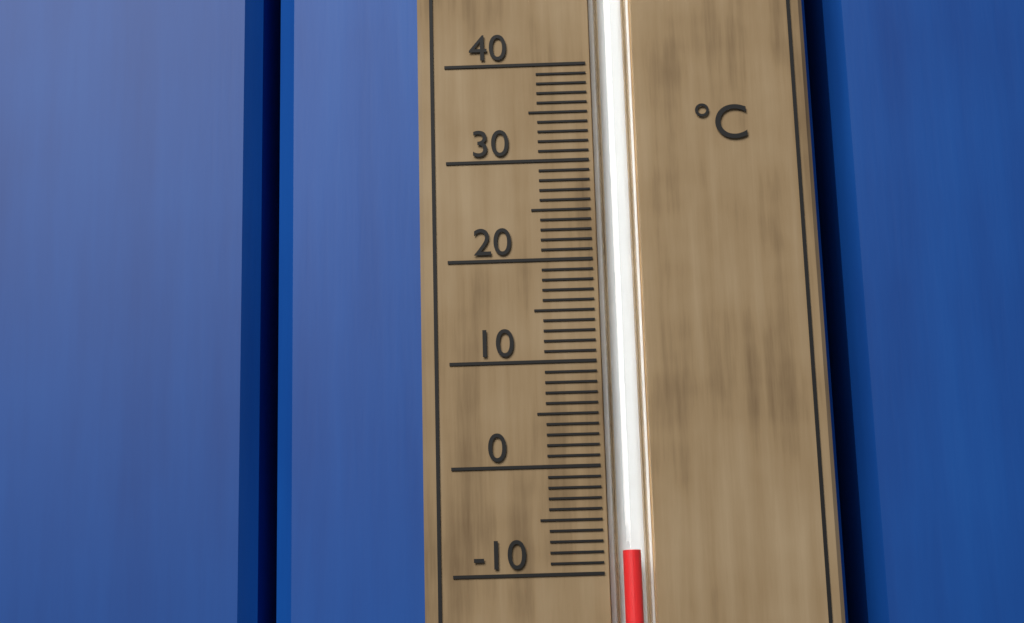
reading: -8 °C
